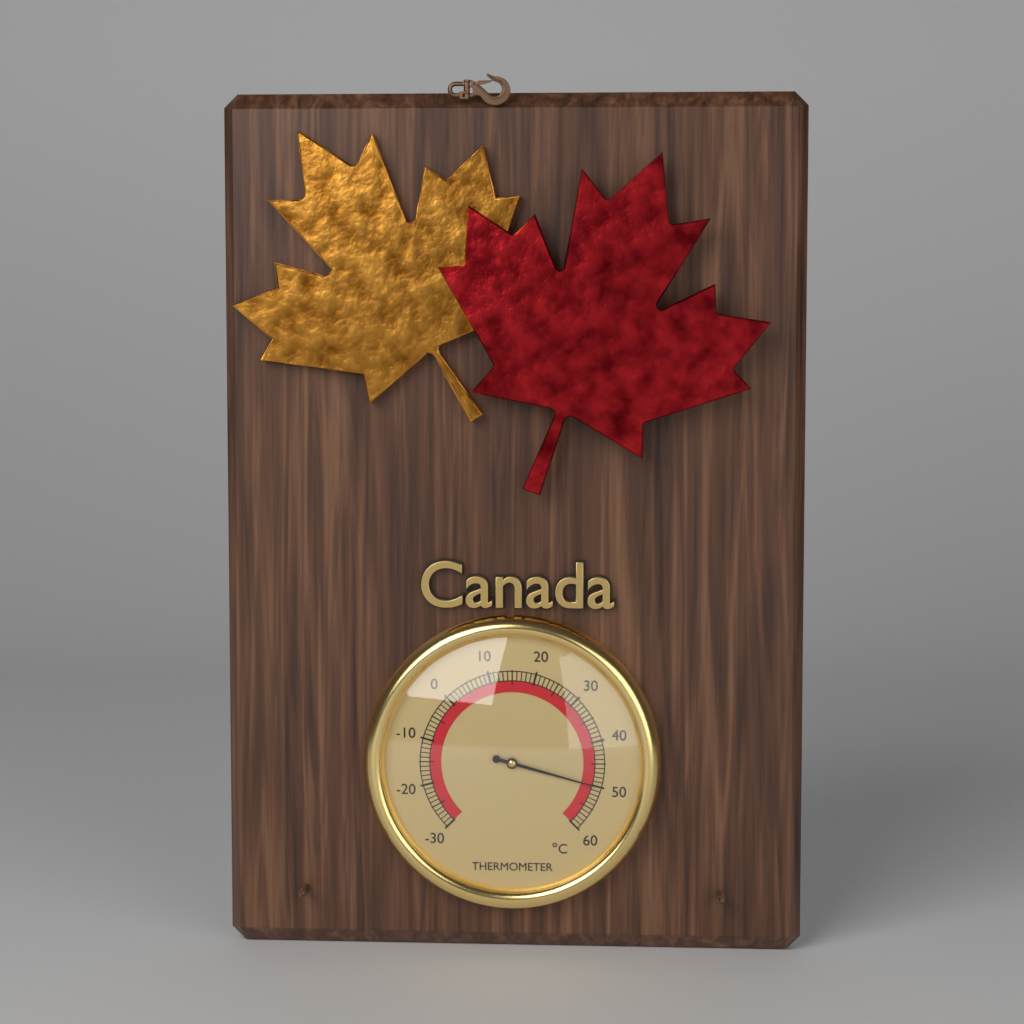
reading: 50 °C
